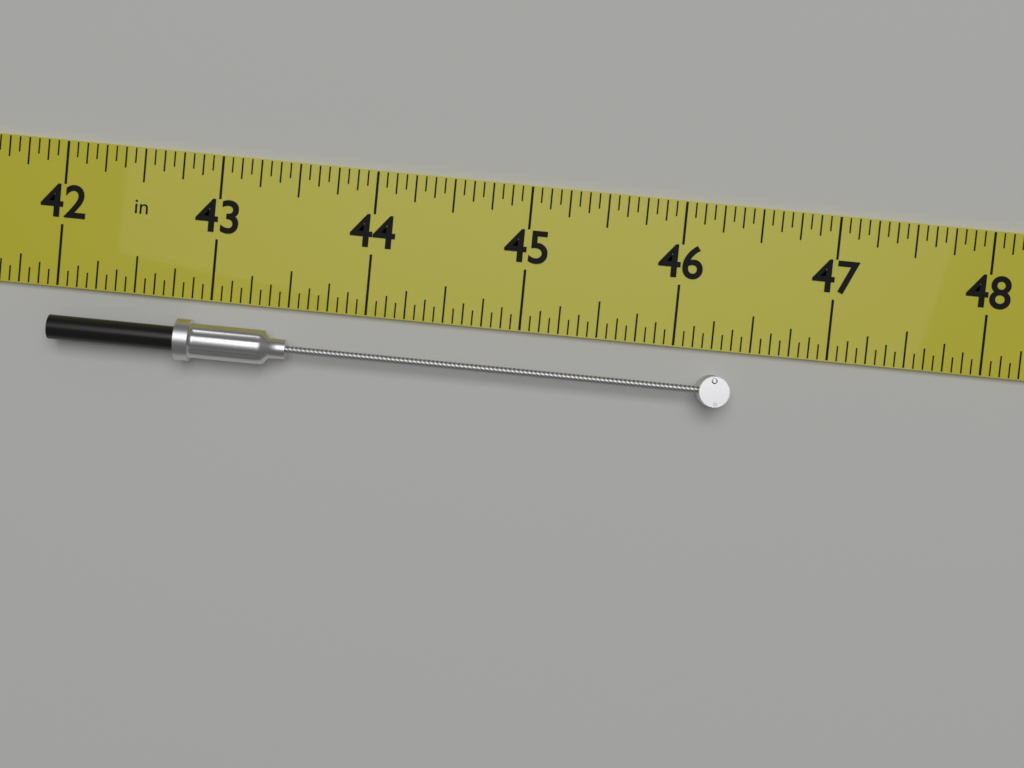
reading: 46.3750 in
